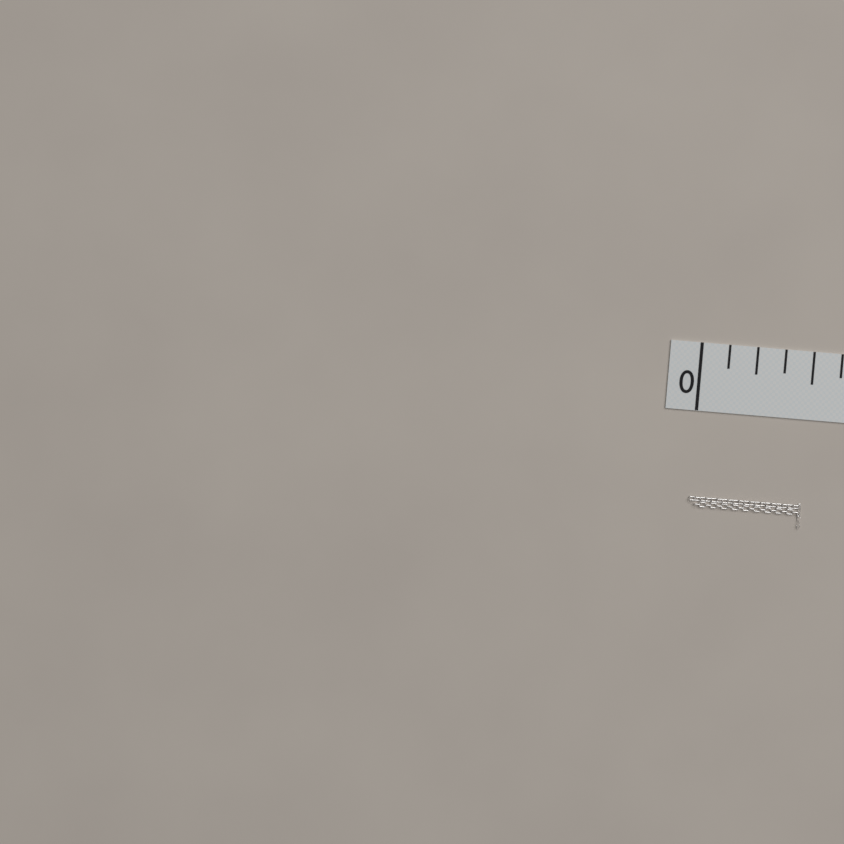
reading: 0.500 in
